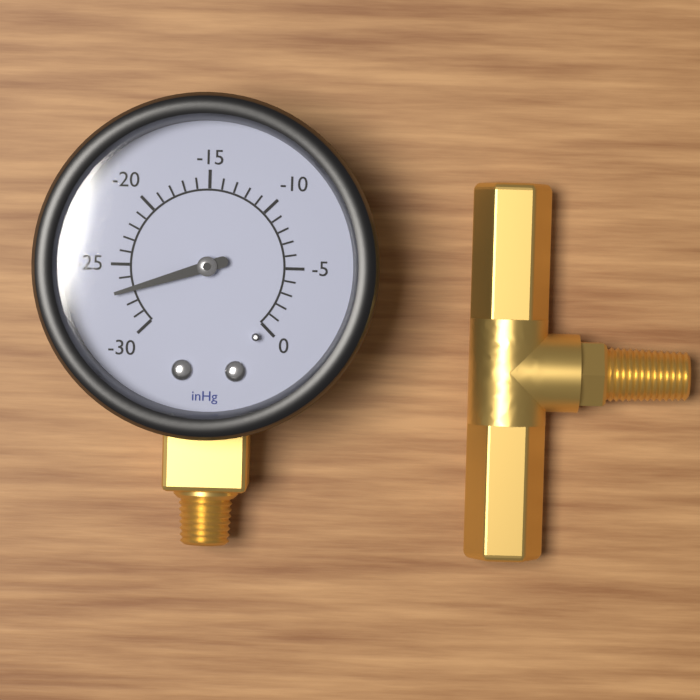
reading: -27 inHg
